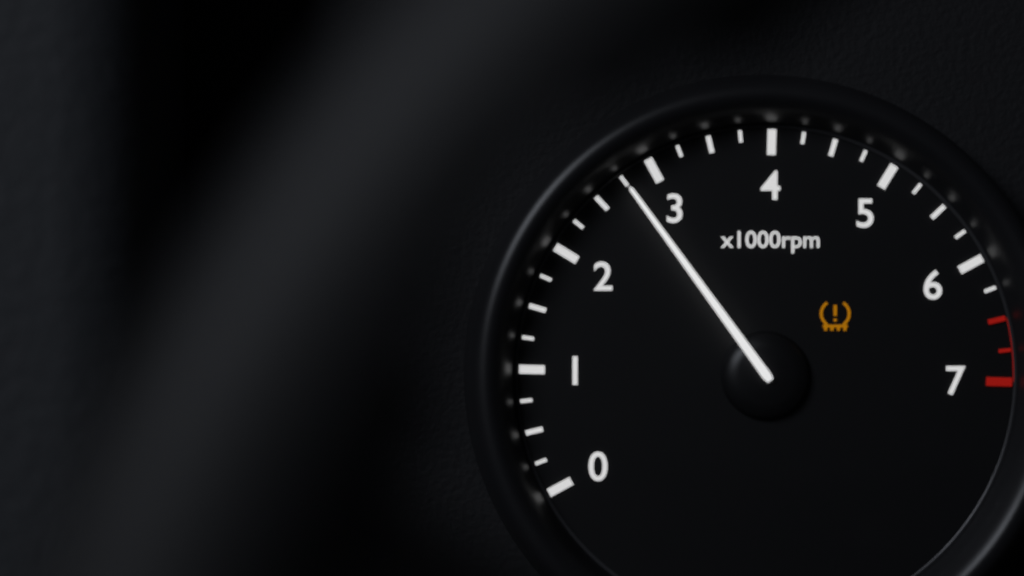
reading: 2750 rpm
